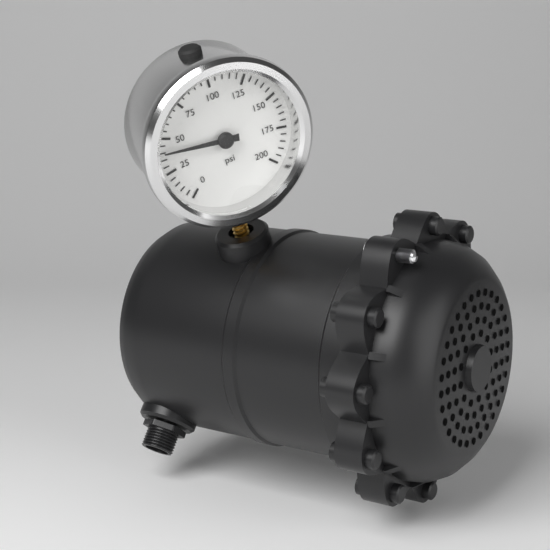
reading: 40 psi
